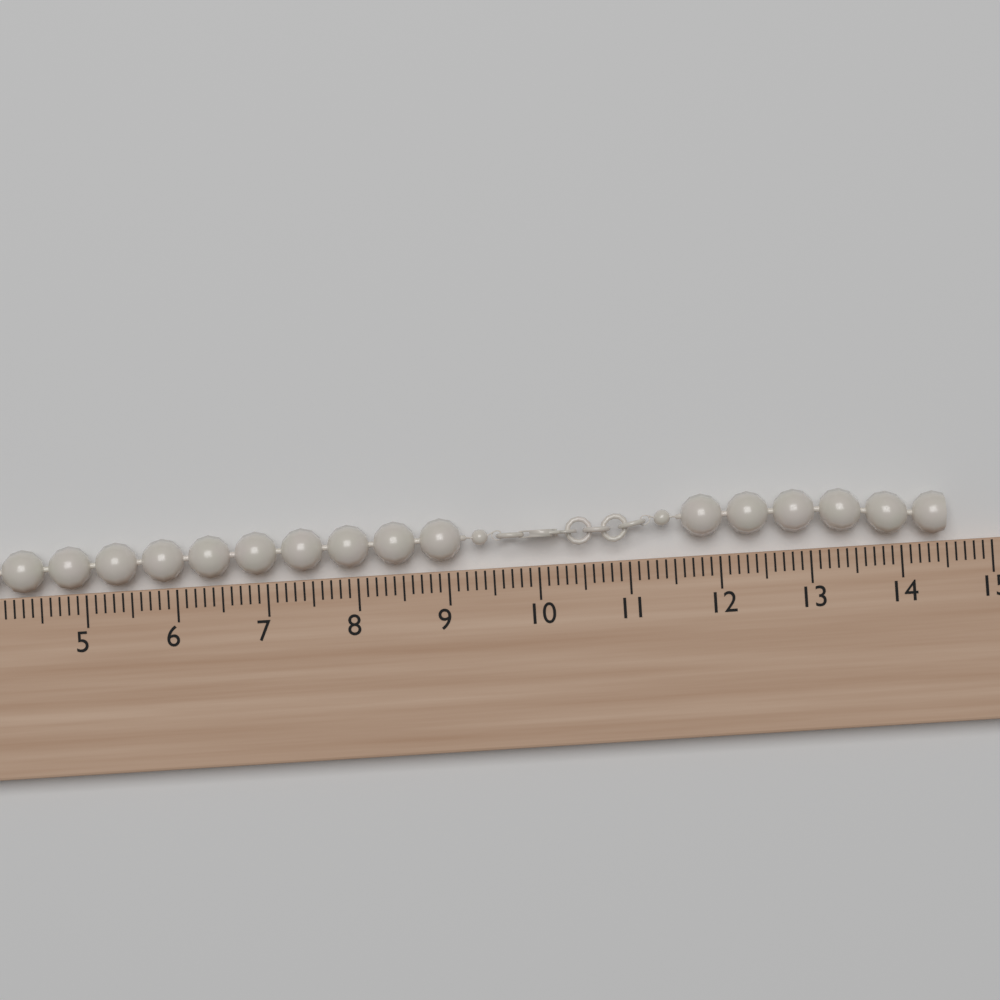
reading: 14.5 cm
